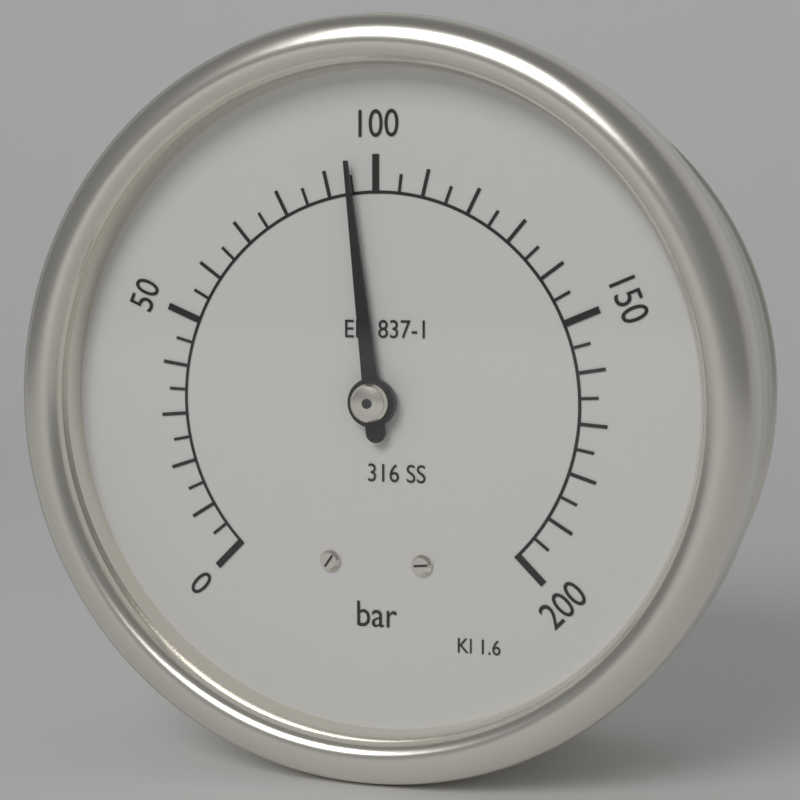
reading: 95 bar
